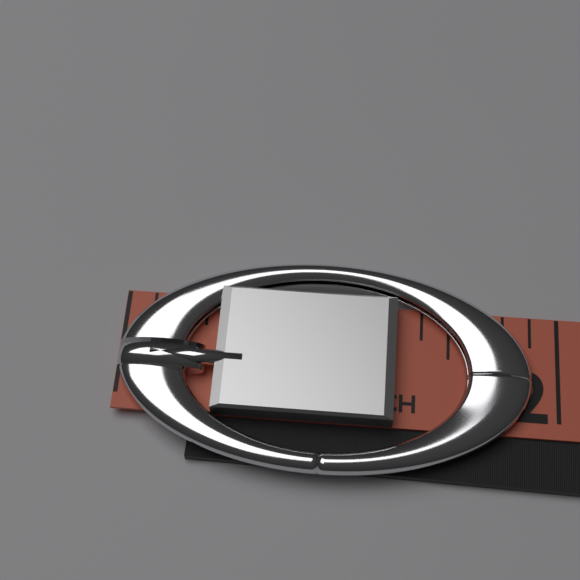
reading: 1.875 in
